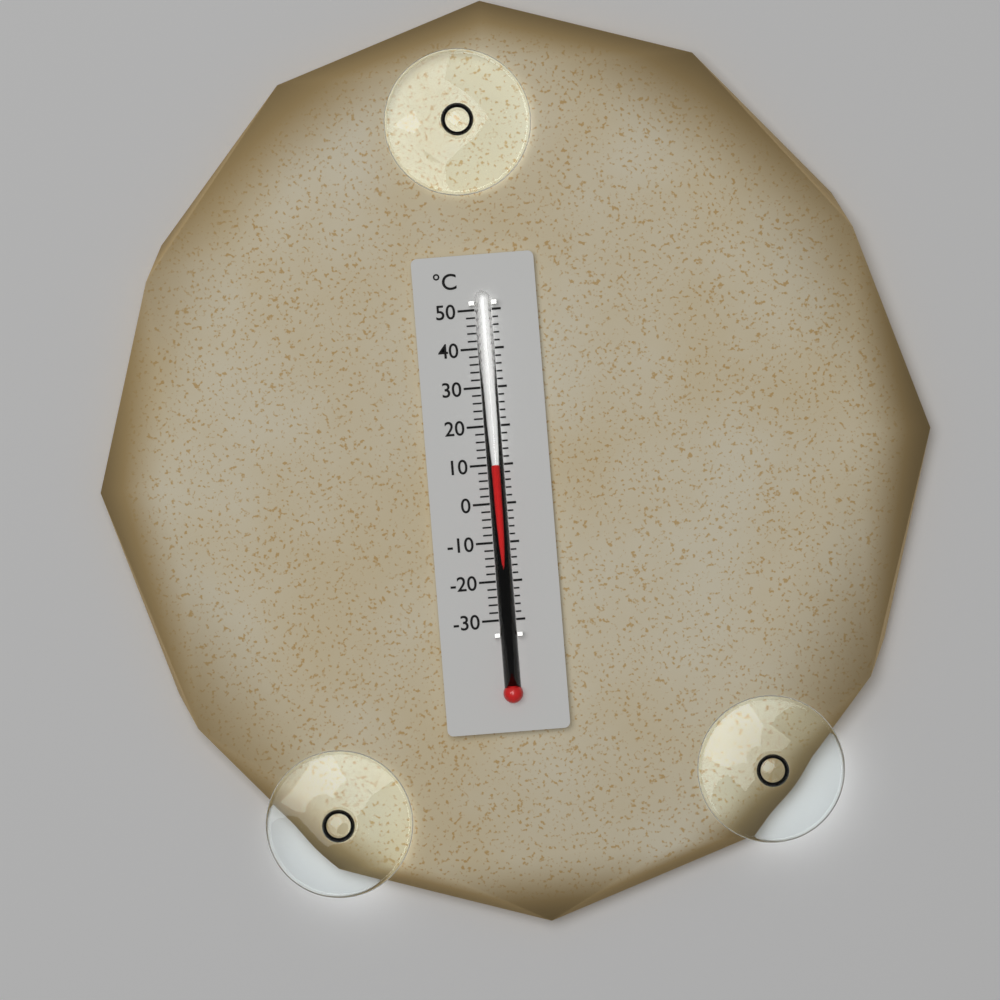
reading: 10 °C
